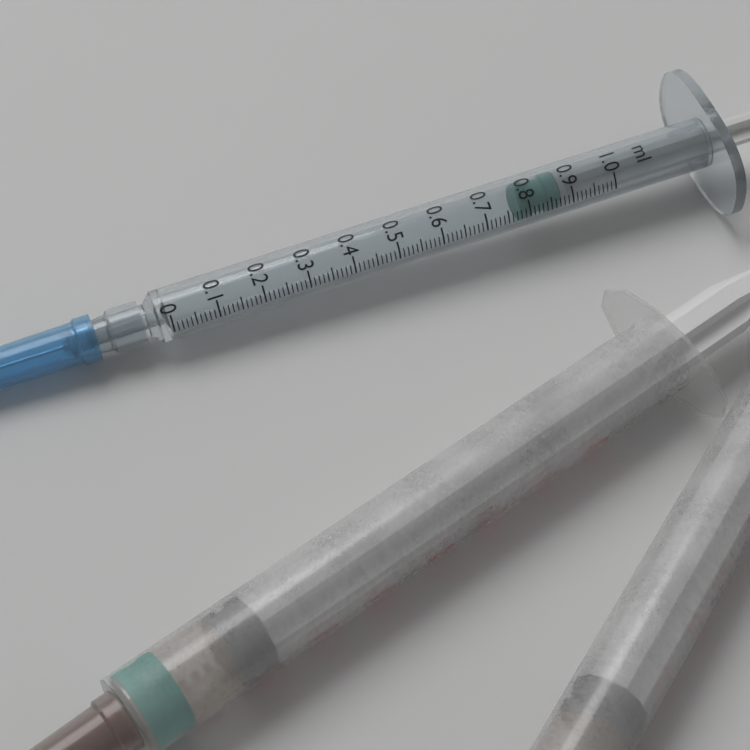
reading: 0.78 ml
